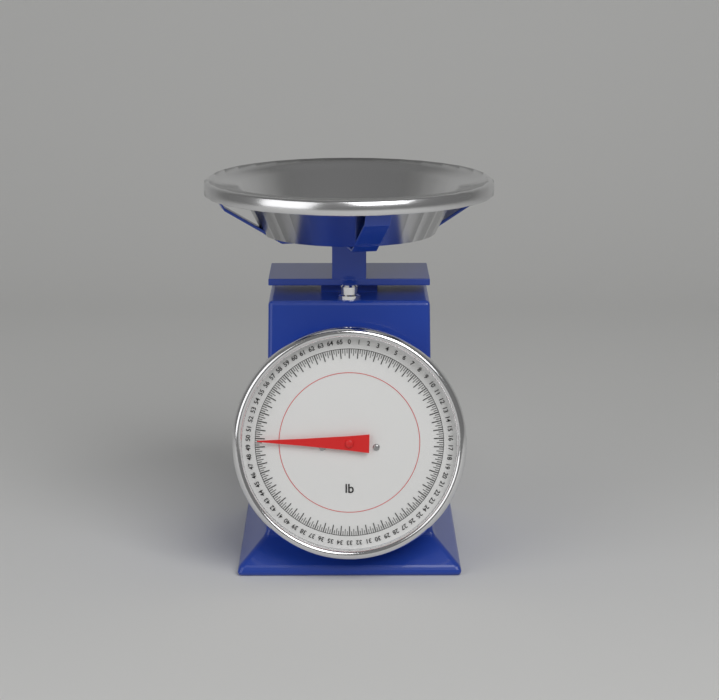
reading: 49.75 lb
